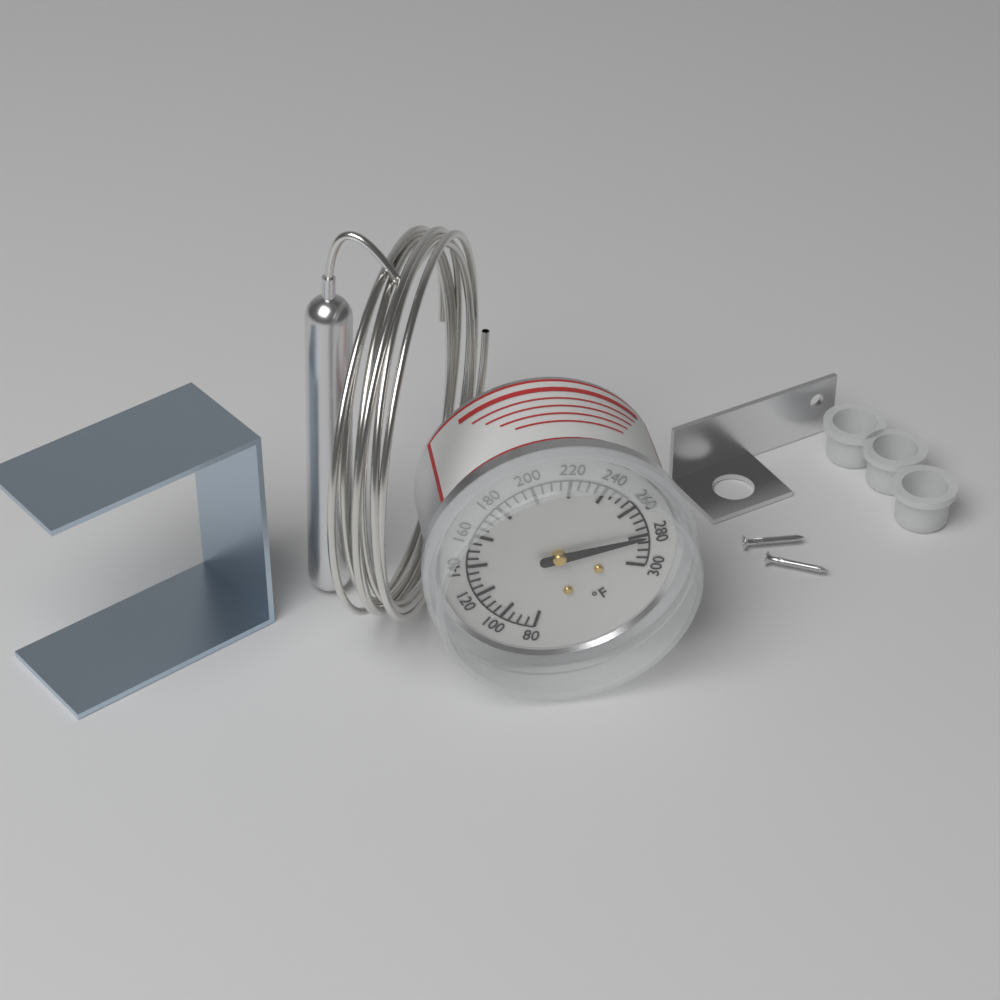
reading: 280 °F
